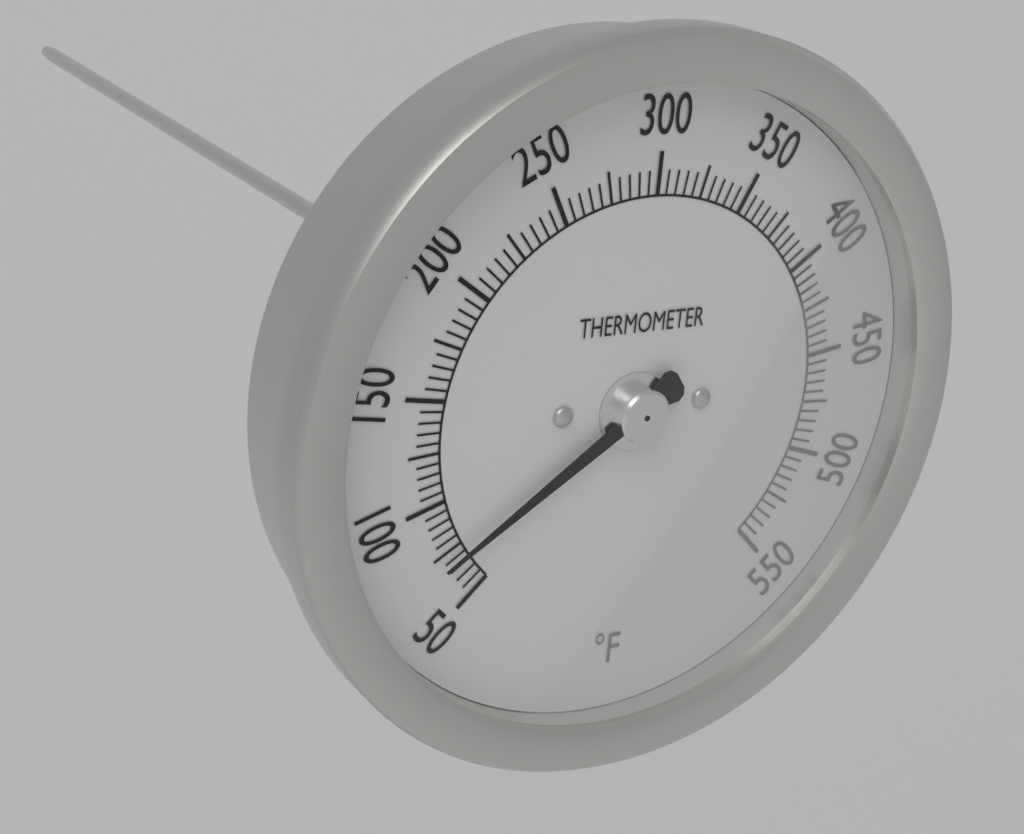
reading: 70 °F
